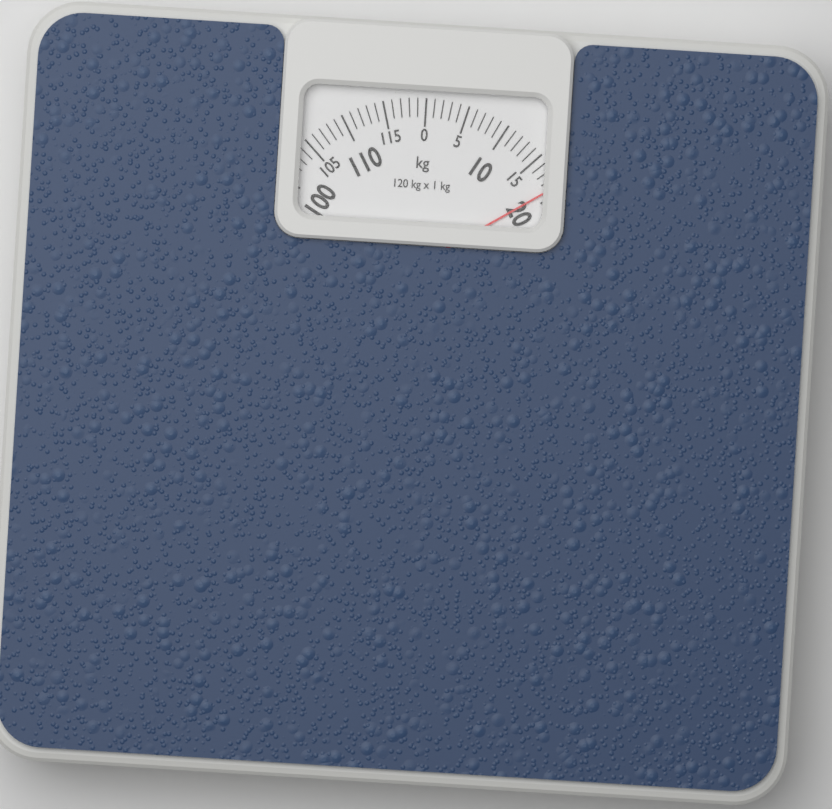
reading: 19 kg
